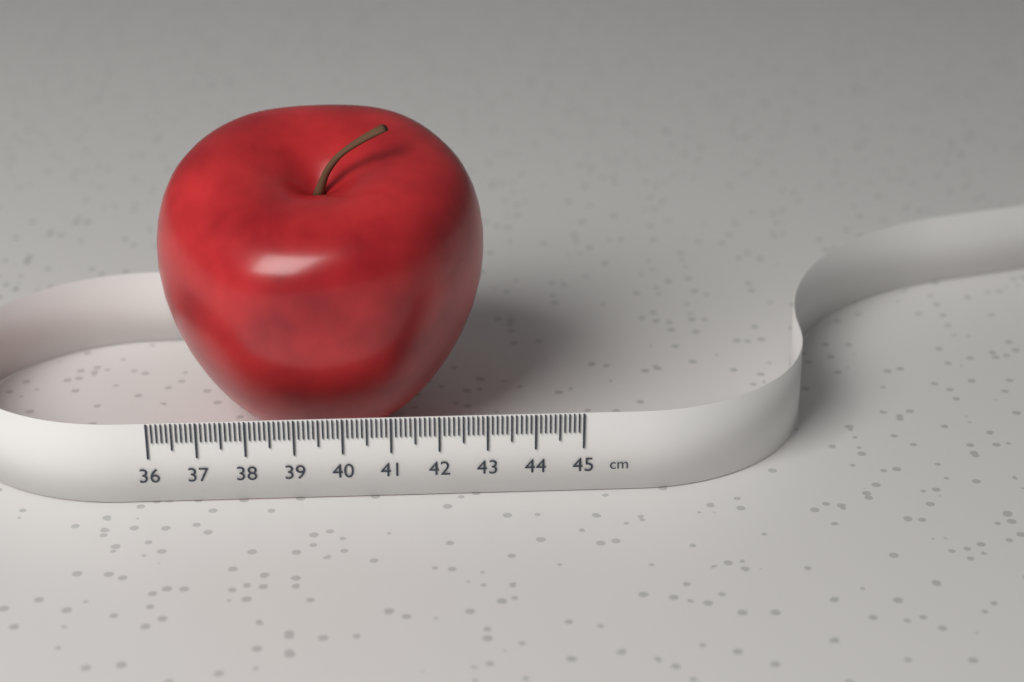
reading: 43.1 cm
